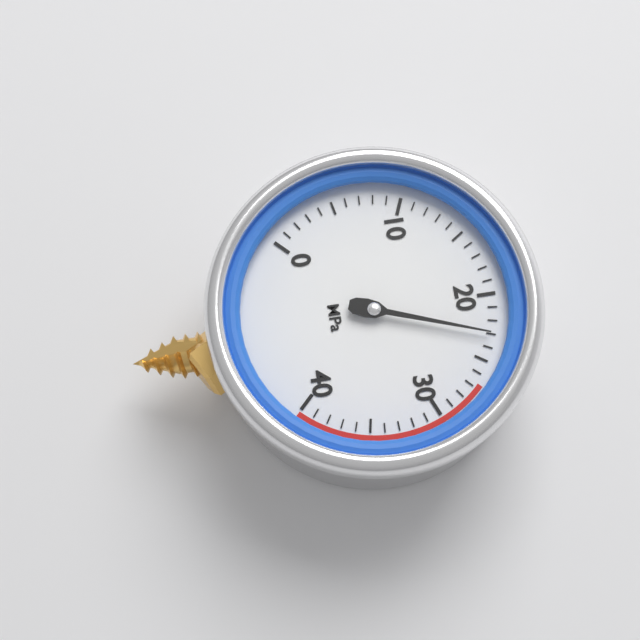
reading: 23 MPa
